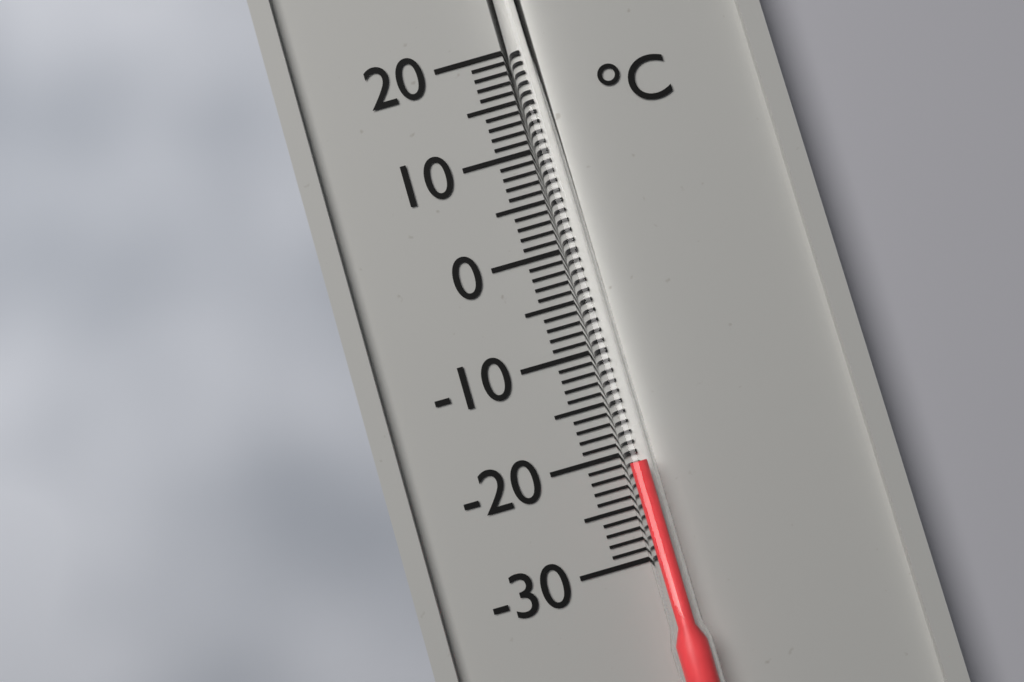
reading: -21 °C
